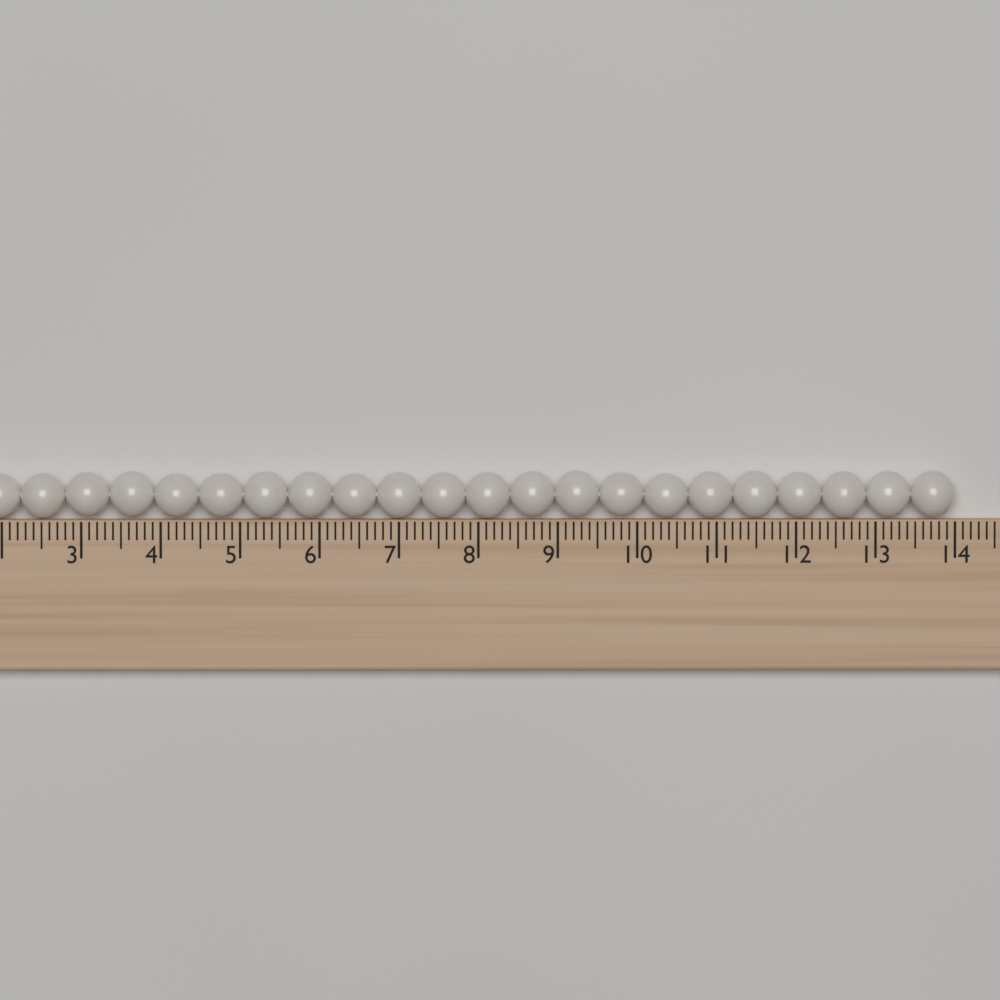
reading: 14.0 (no unit)
